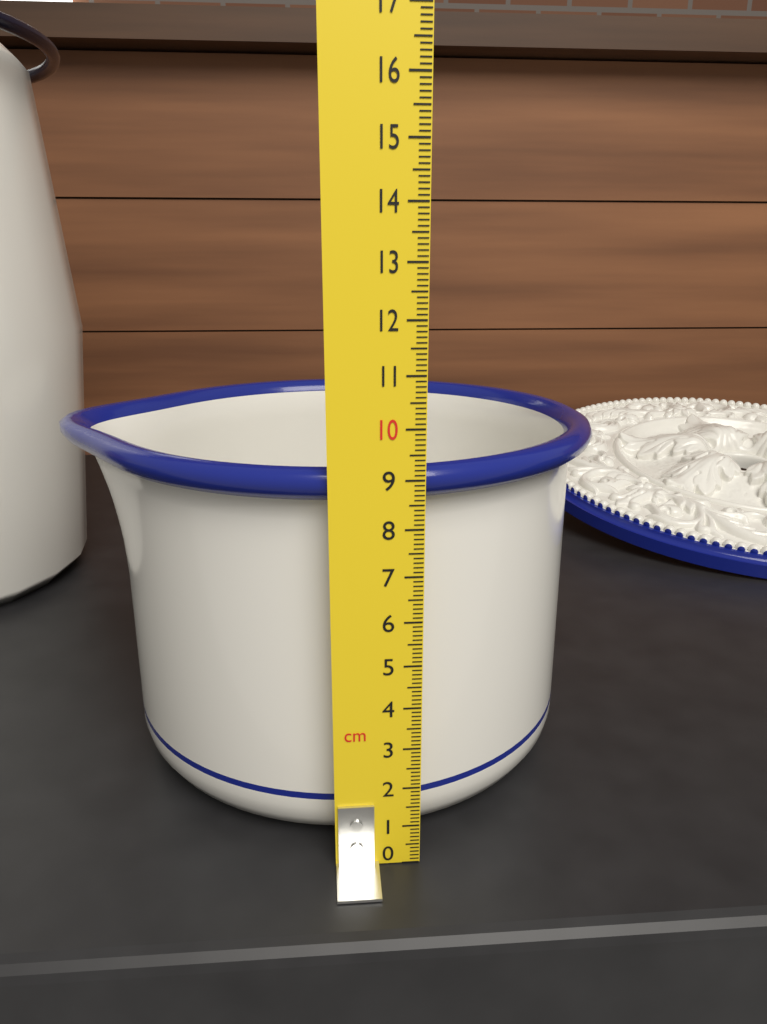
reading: 9.2 cm
